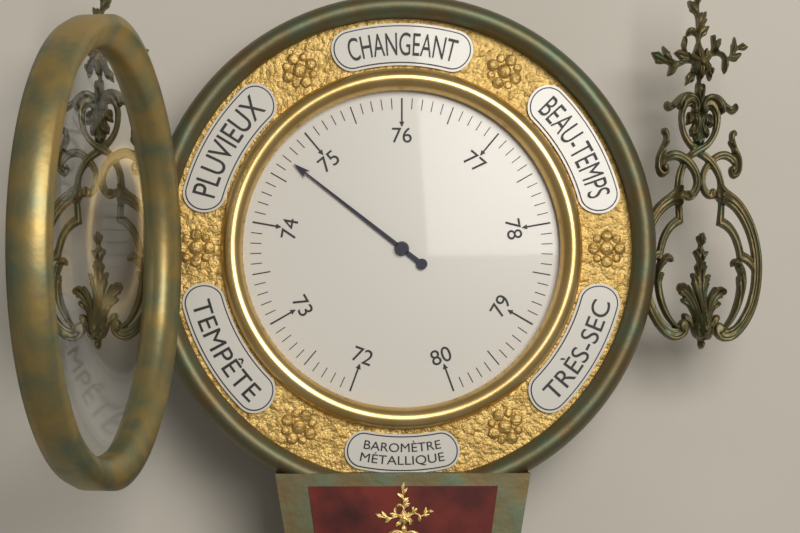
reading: 74.7 (no unit)
